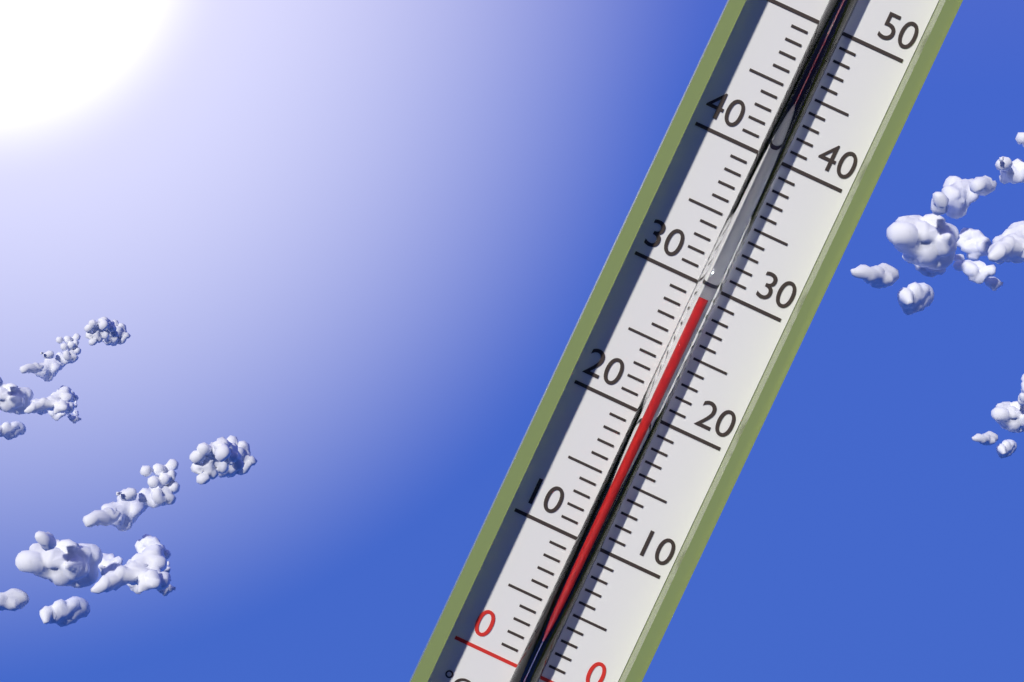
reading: 29 °C
